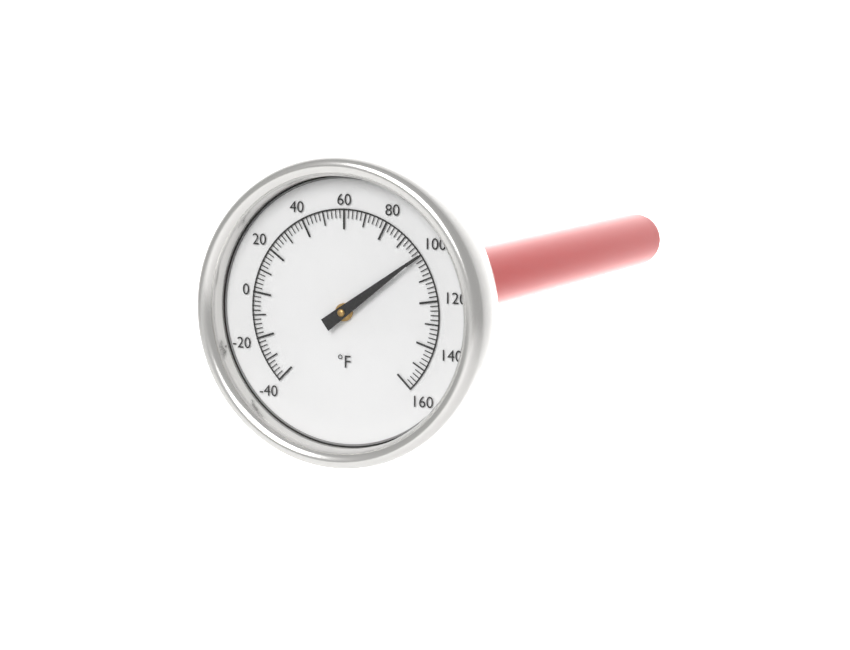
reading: 100 °F
